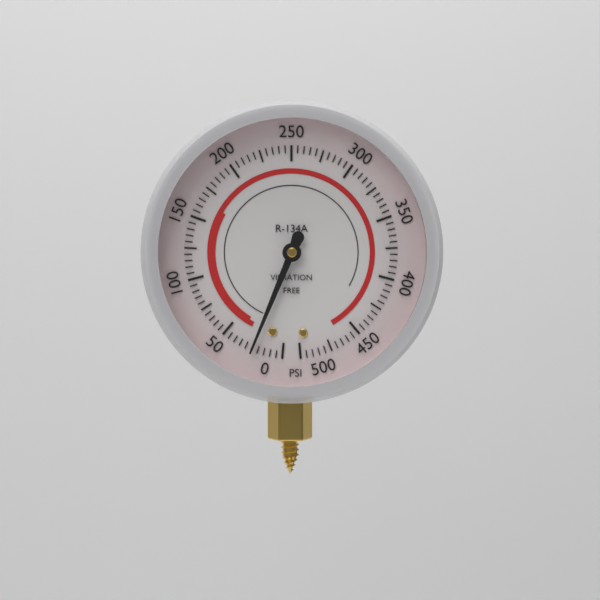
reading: 25 psi
